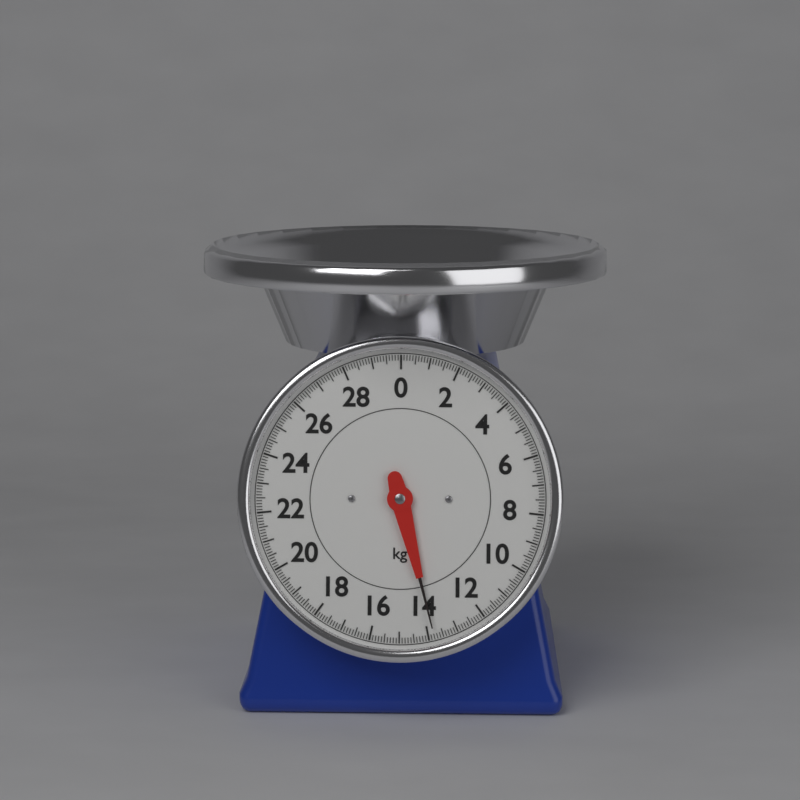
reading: 13.8 kg
